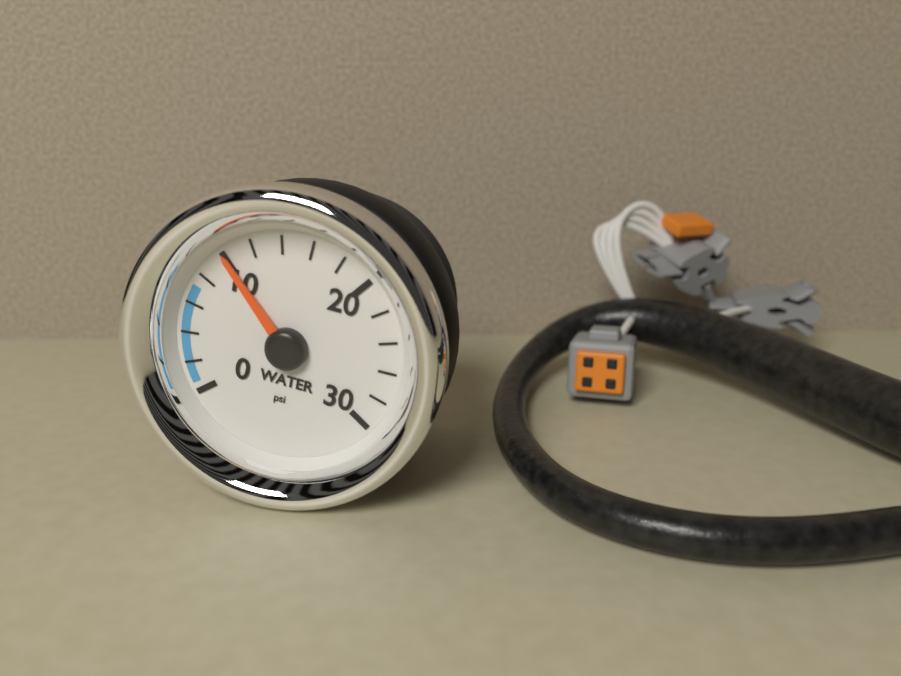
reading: 10 psi
